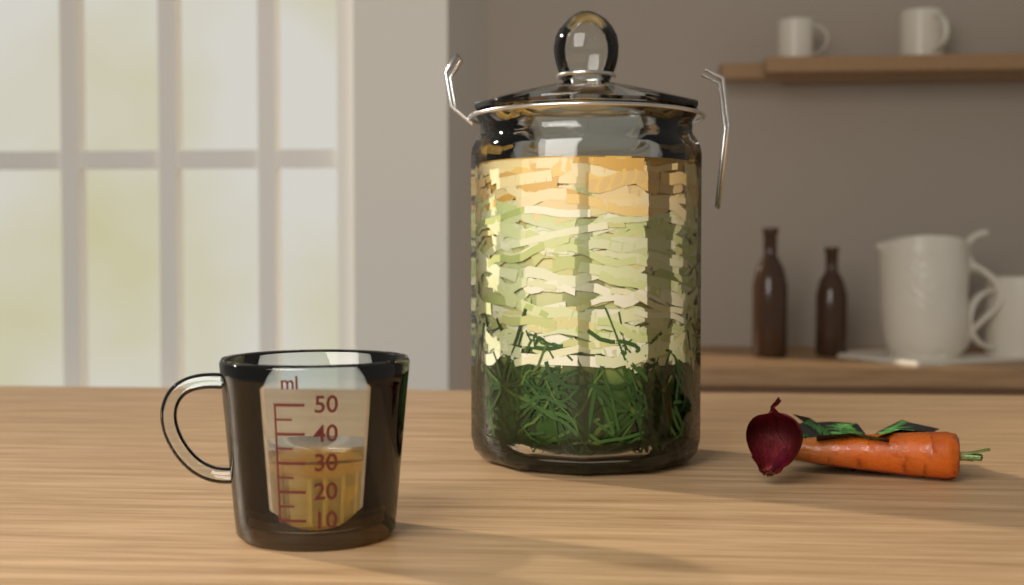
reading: 30 ml
